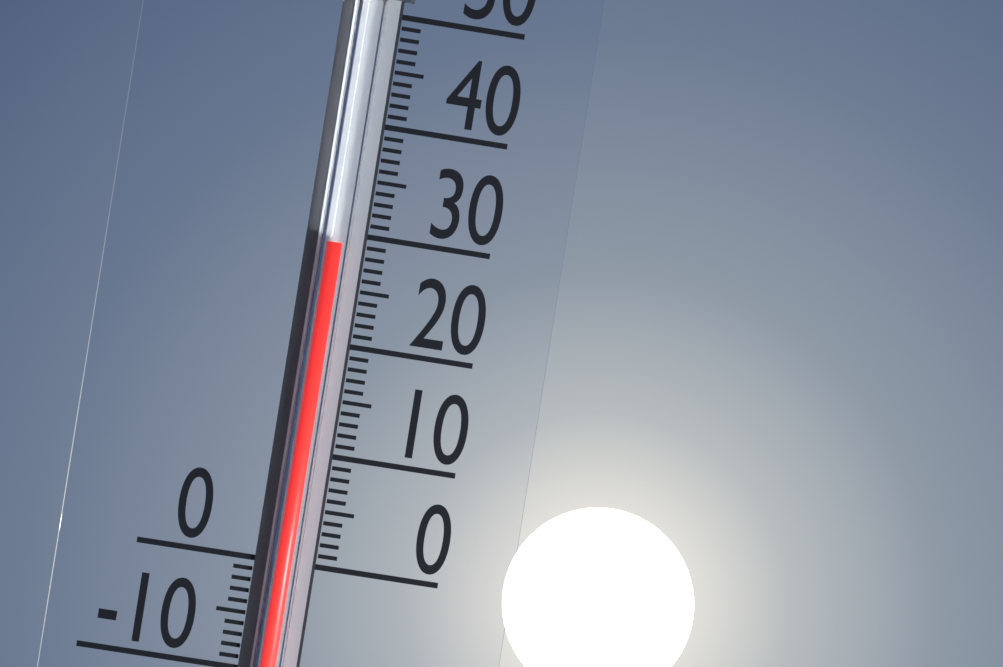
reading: 29 (no unit)
